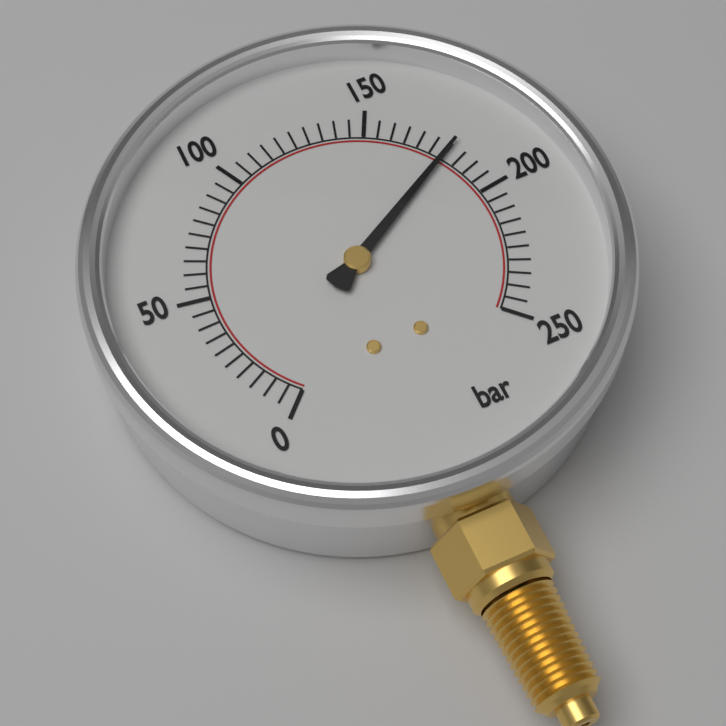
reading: 180 bar
